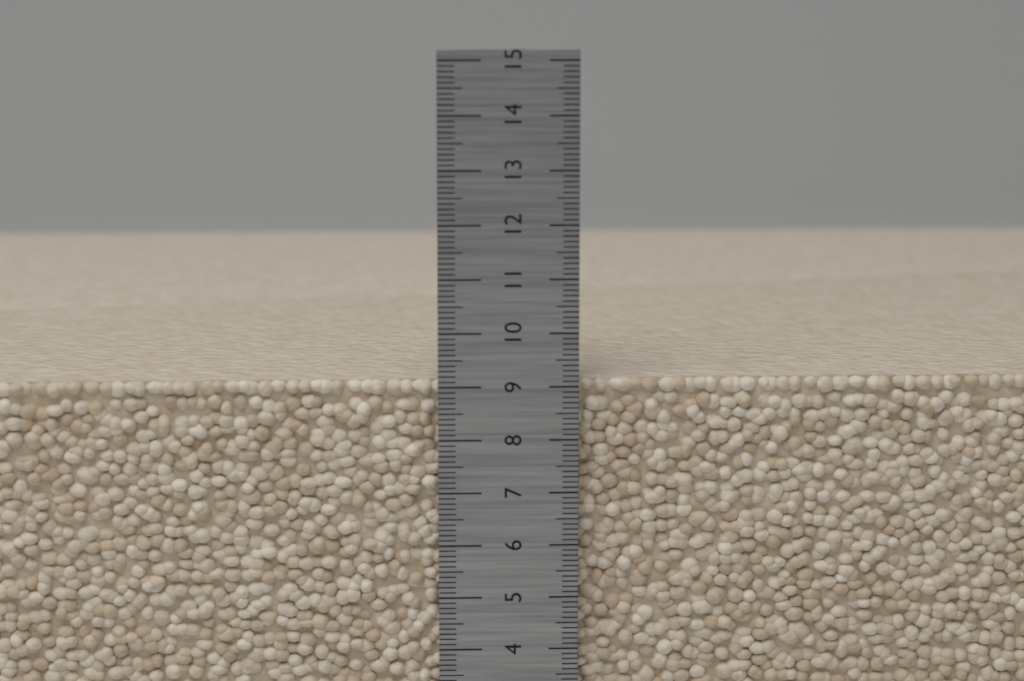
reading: 9.1 cm
